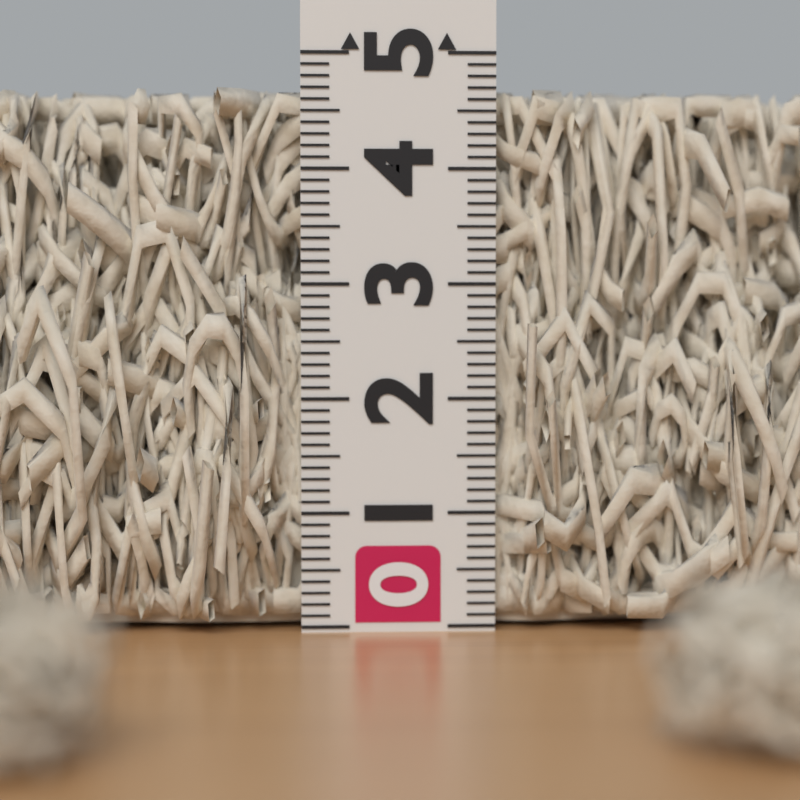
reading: 4.7 (no unit)
